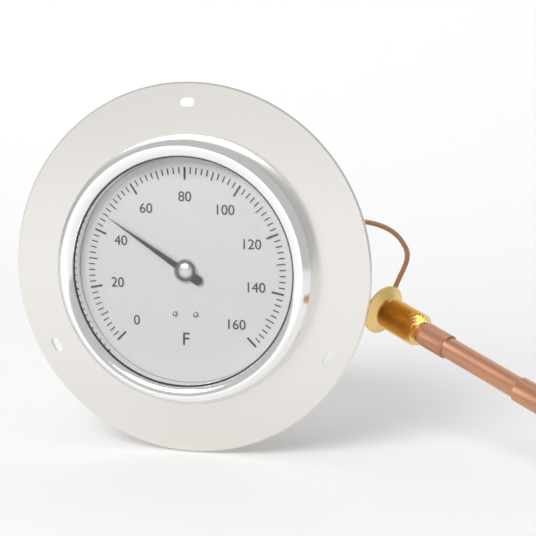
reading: 46 °F
